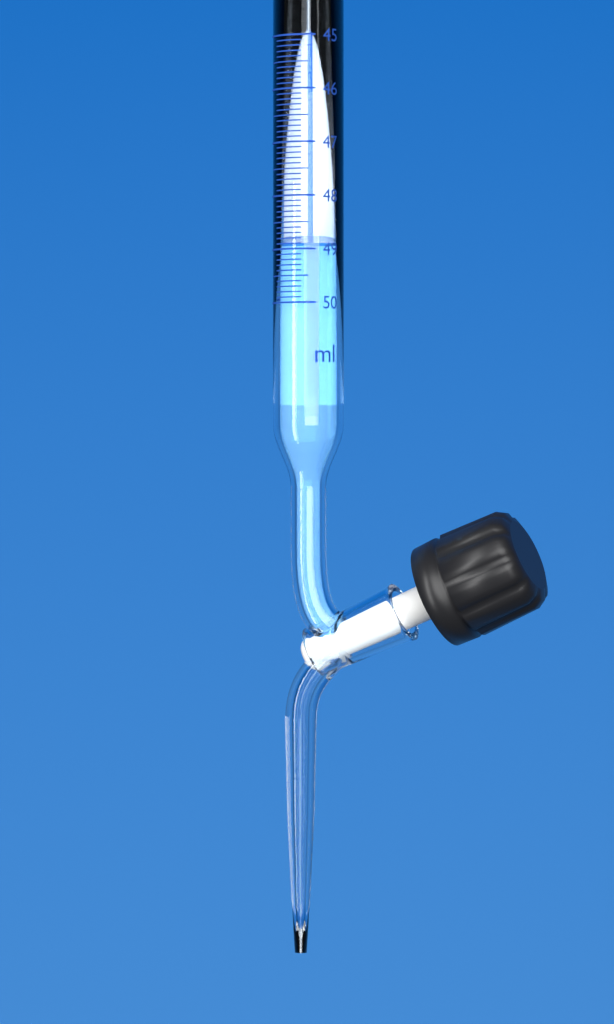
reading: 48.9 ml
